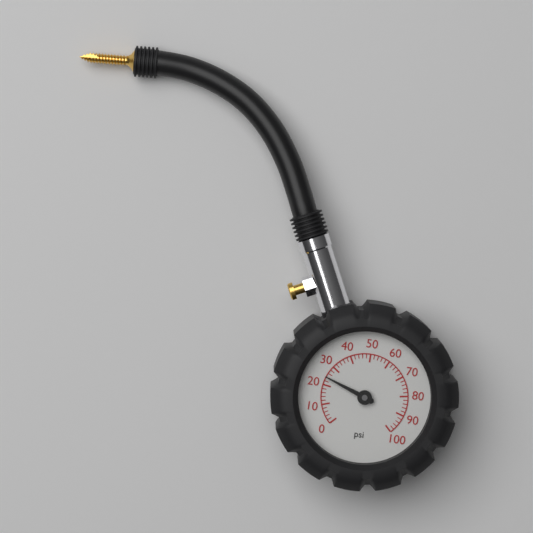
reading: 24 psi
